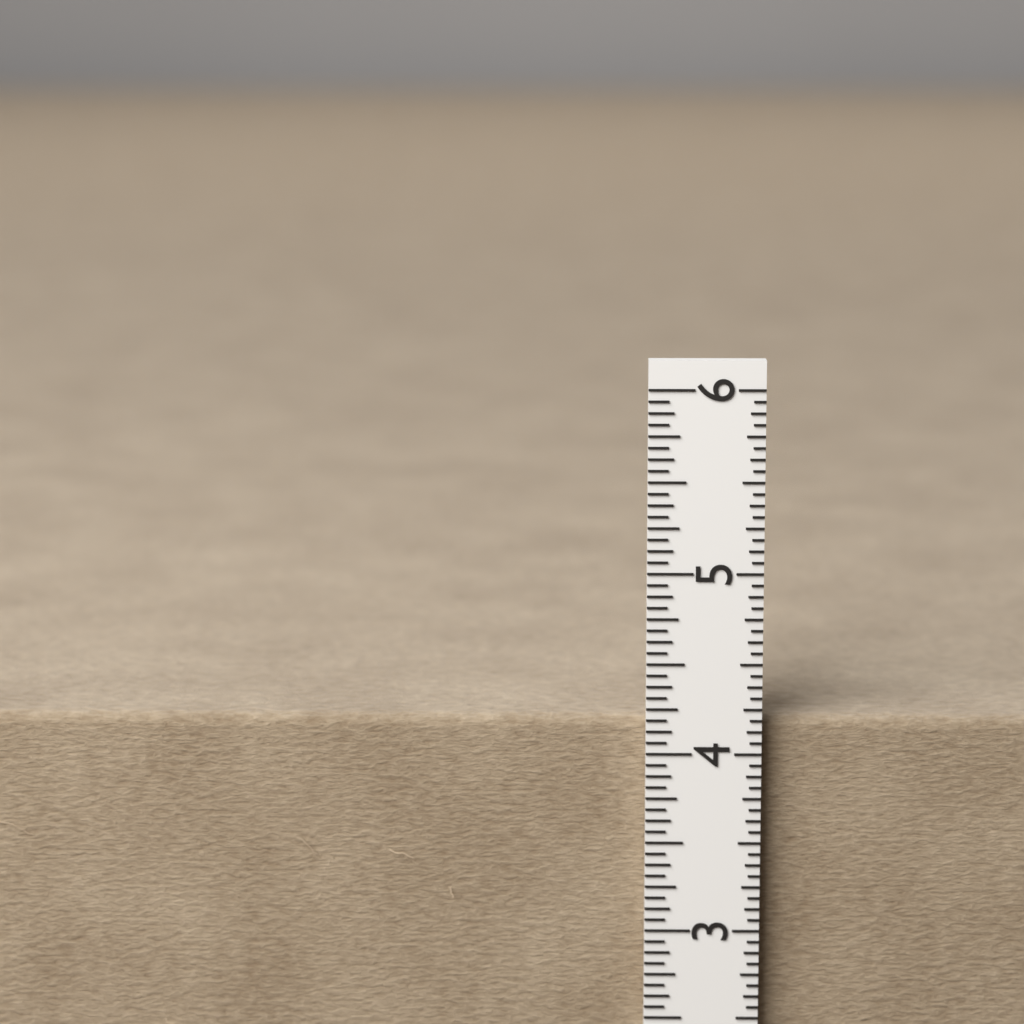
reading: 4.1875 in
